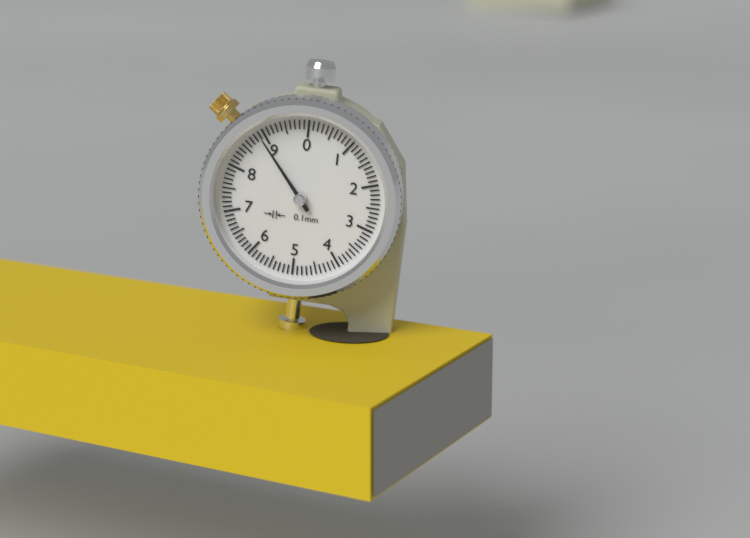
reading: 8.9 mm
